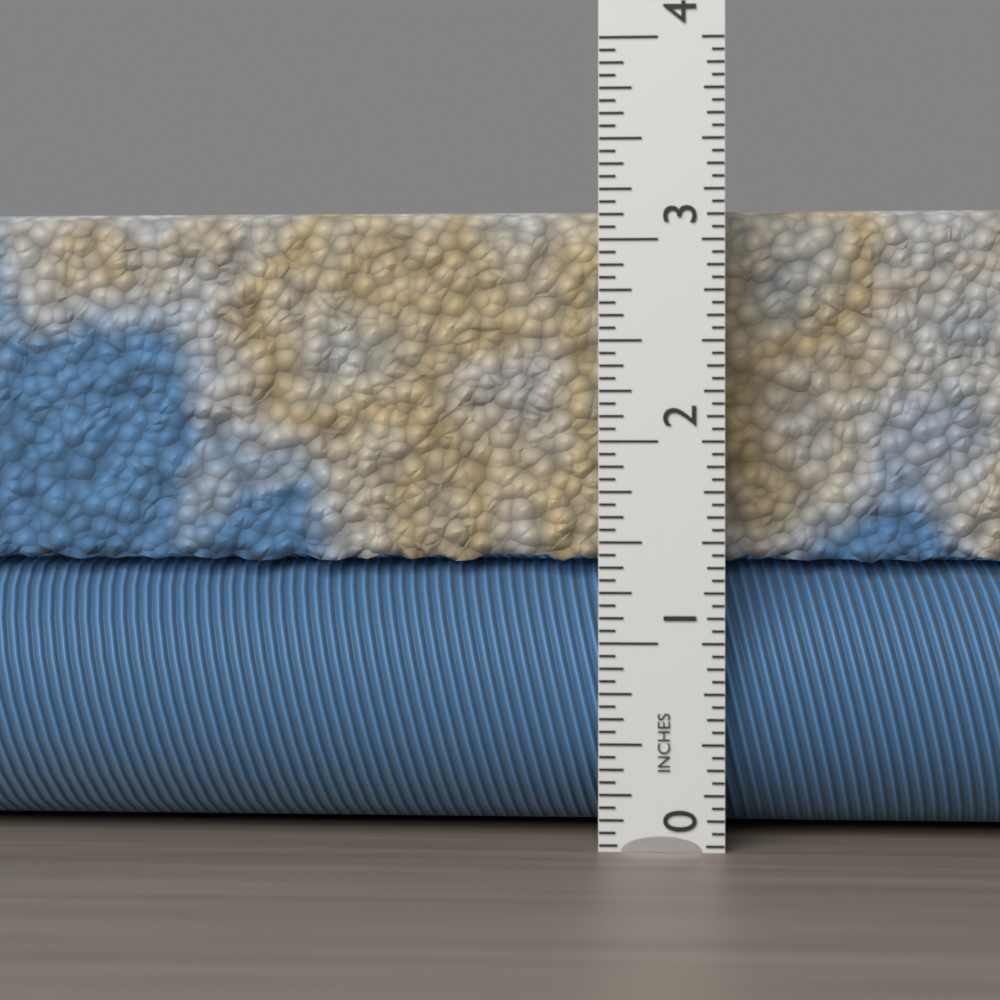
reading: 3.1875 in
